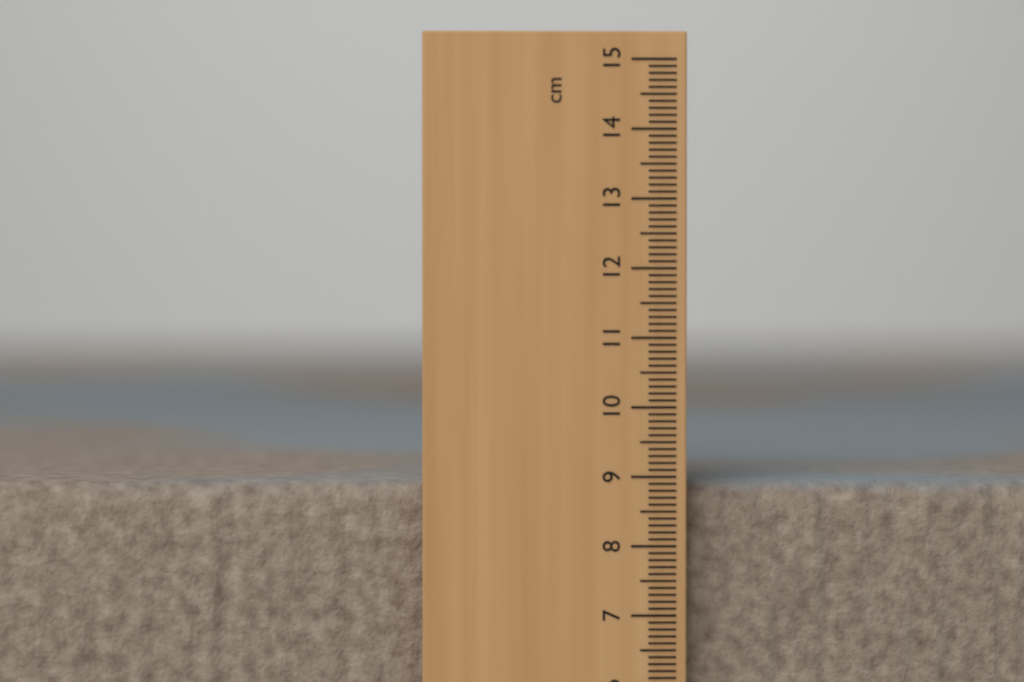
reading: 8.9 cm
